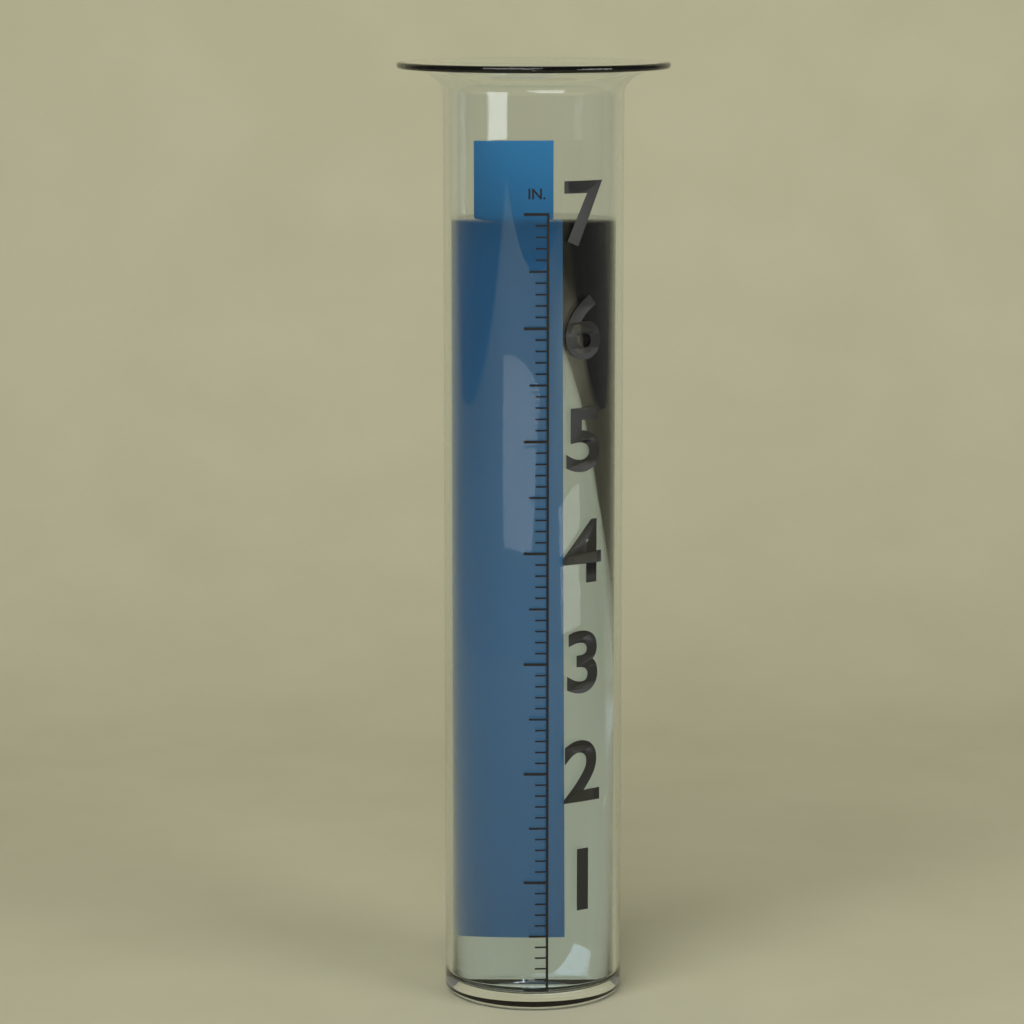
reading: 6.9 in
